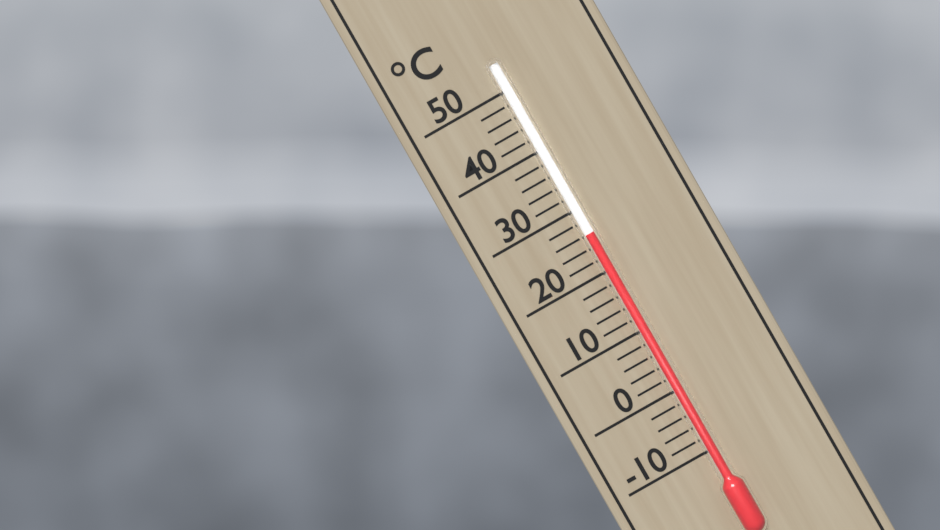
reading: 26 °C
